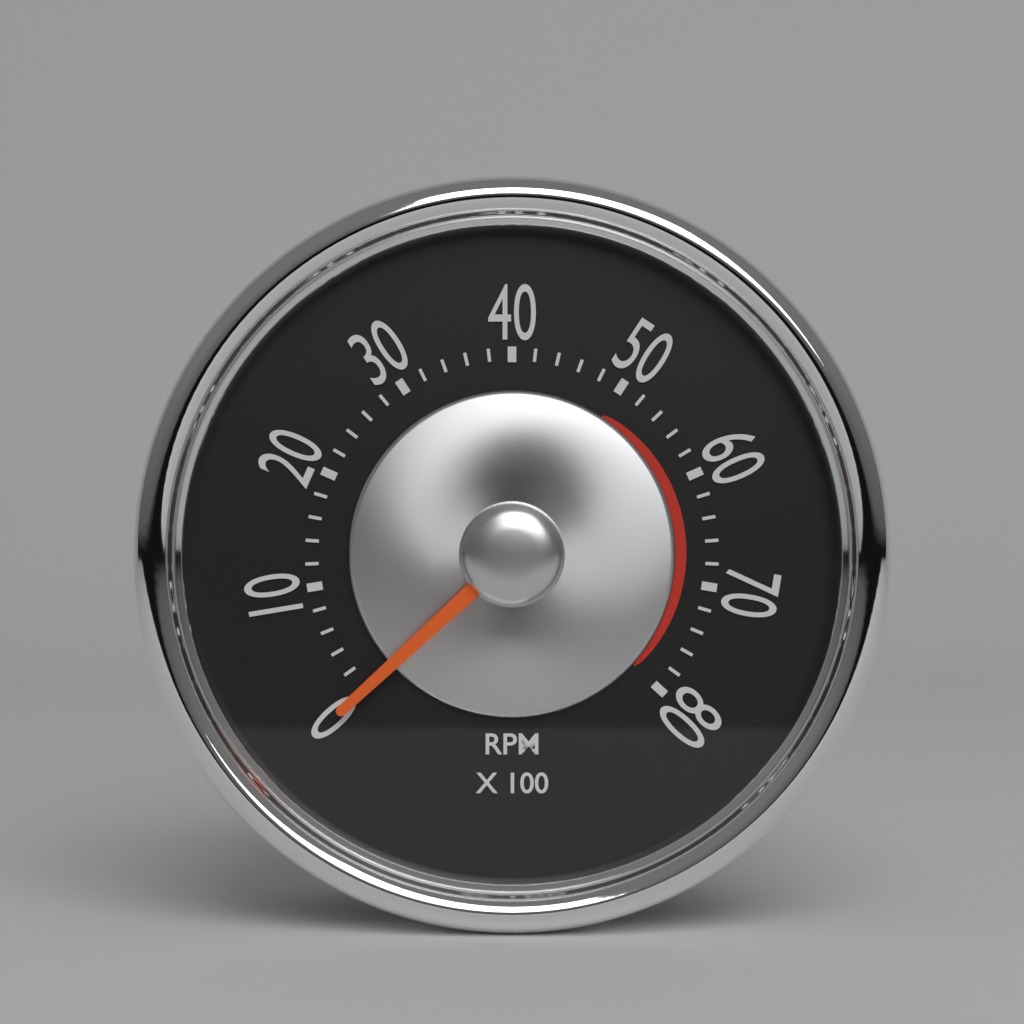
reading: 0 RPM
